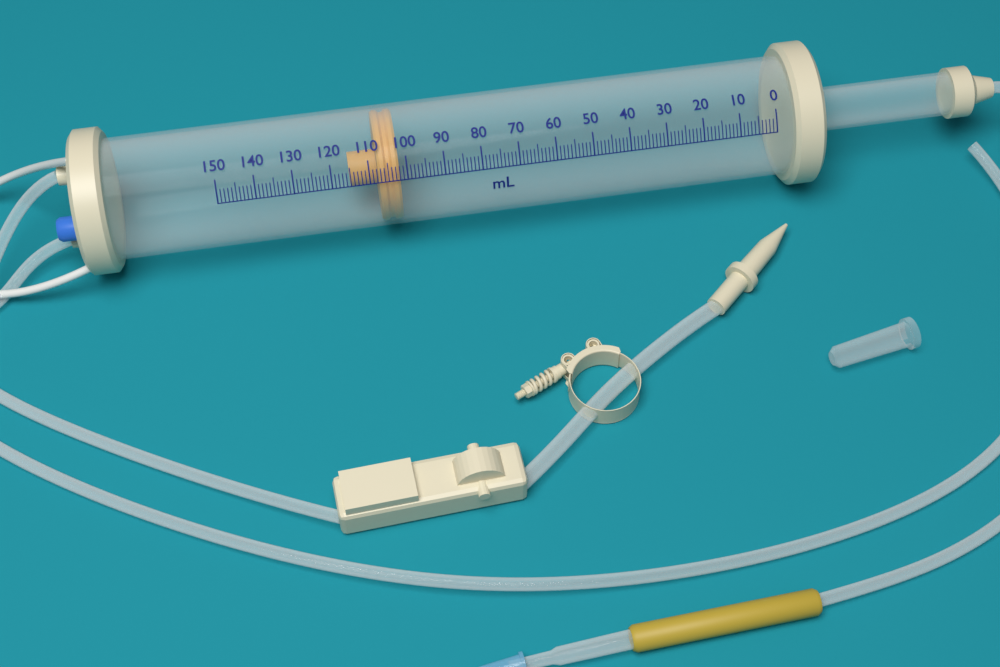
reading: 102 ml
